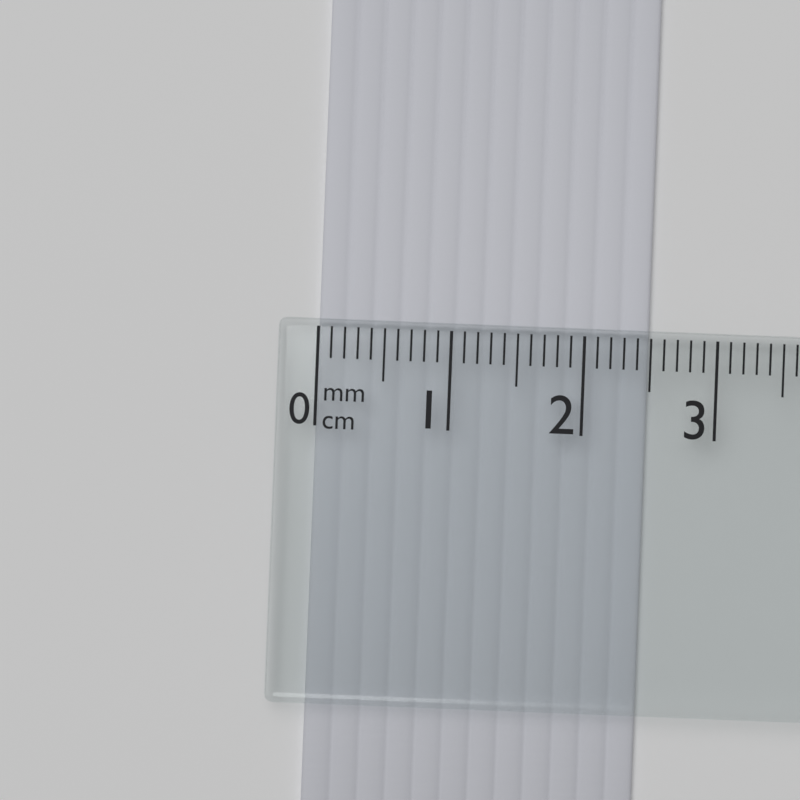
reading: 2.5 cm
